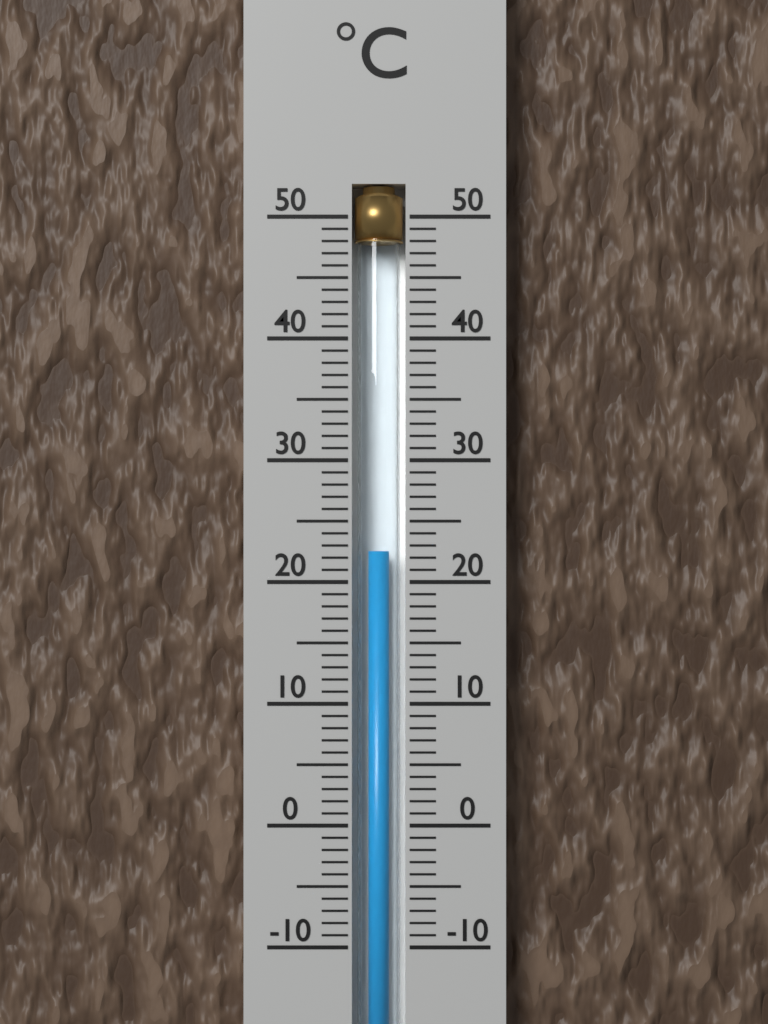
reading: 22.5 °C
